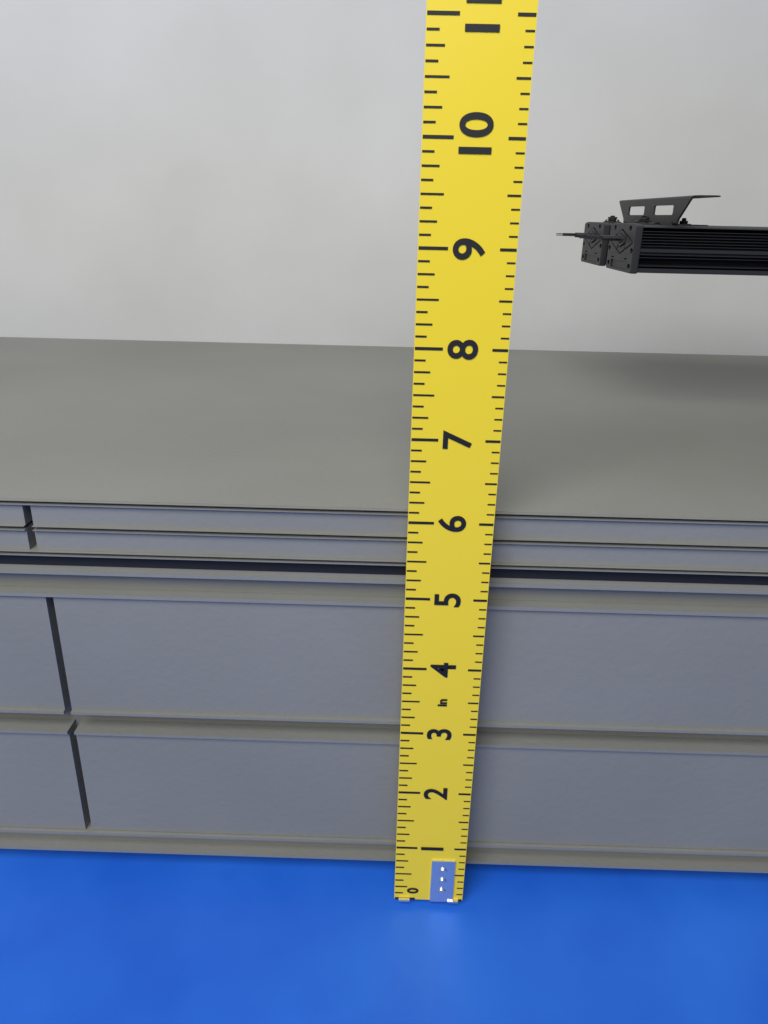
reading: 6.000 in
